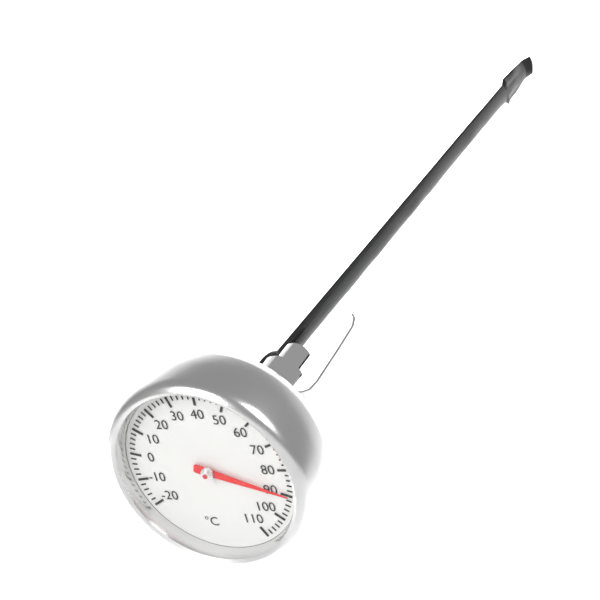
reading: 90 °C
